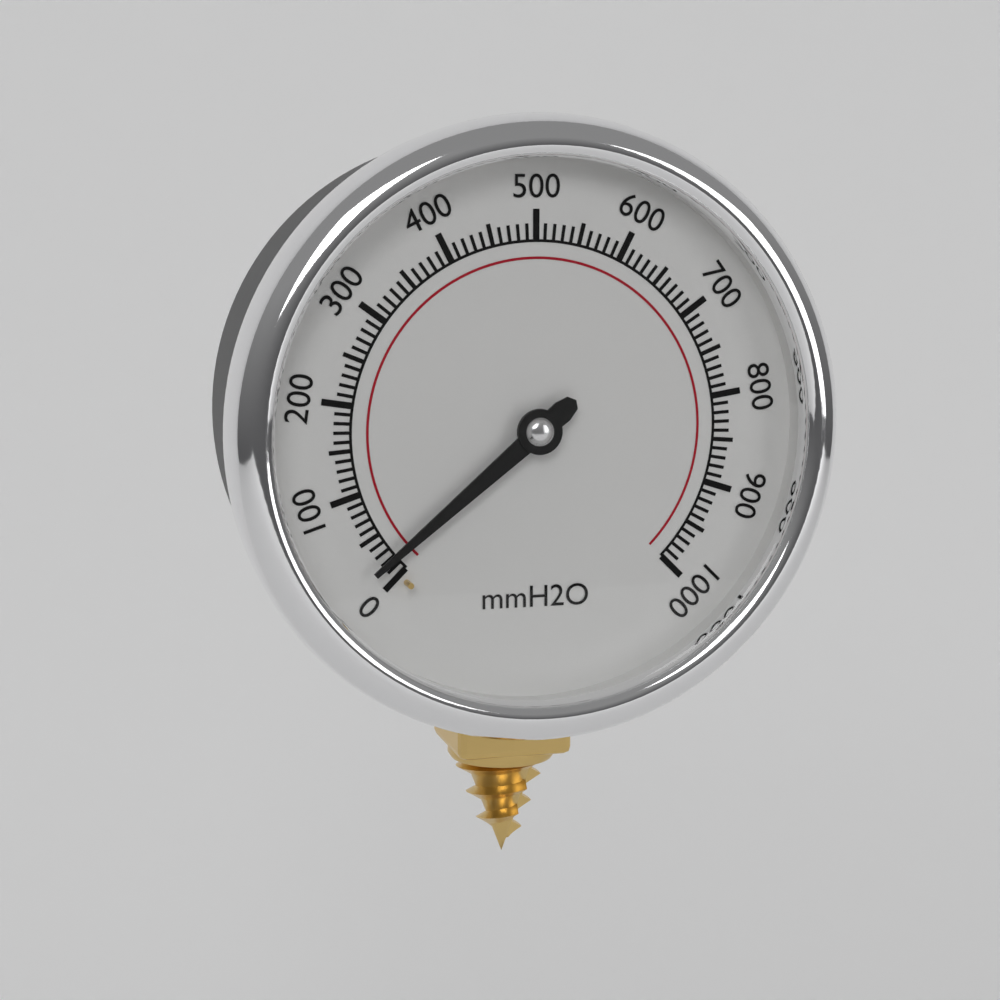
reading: 20 mmH2O
